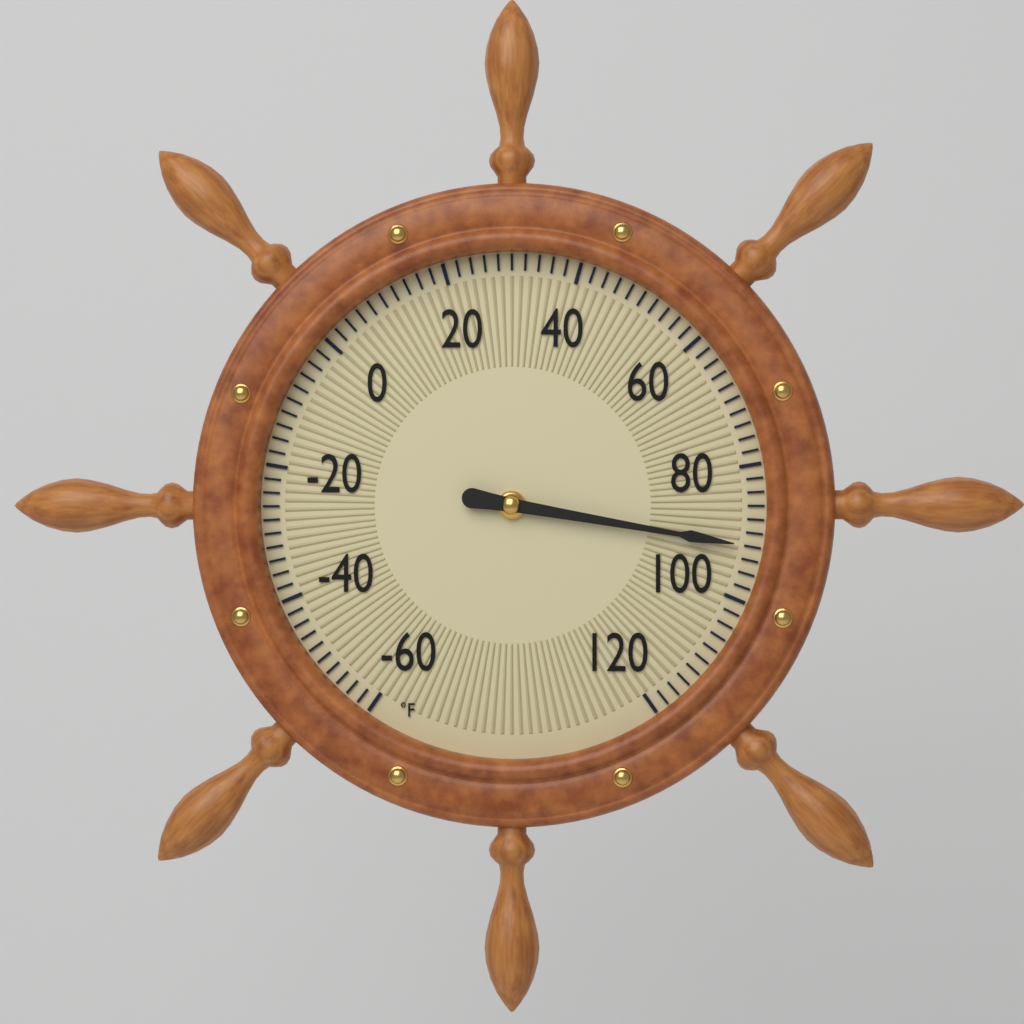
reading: 92 °F
